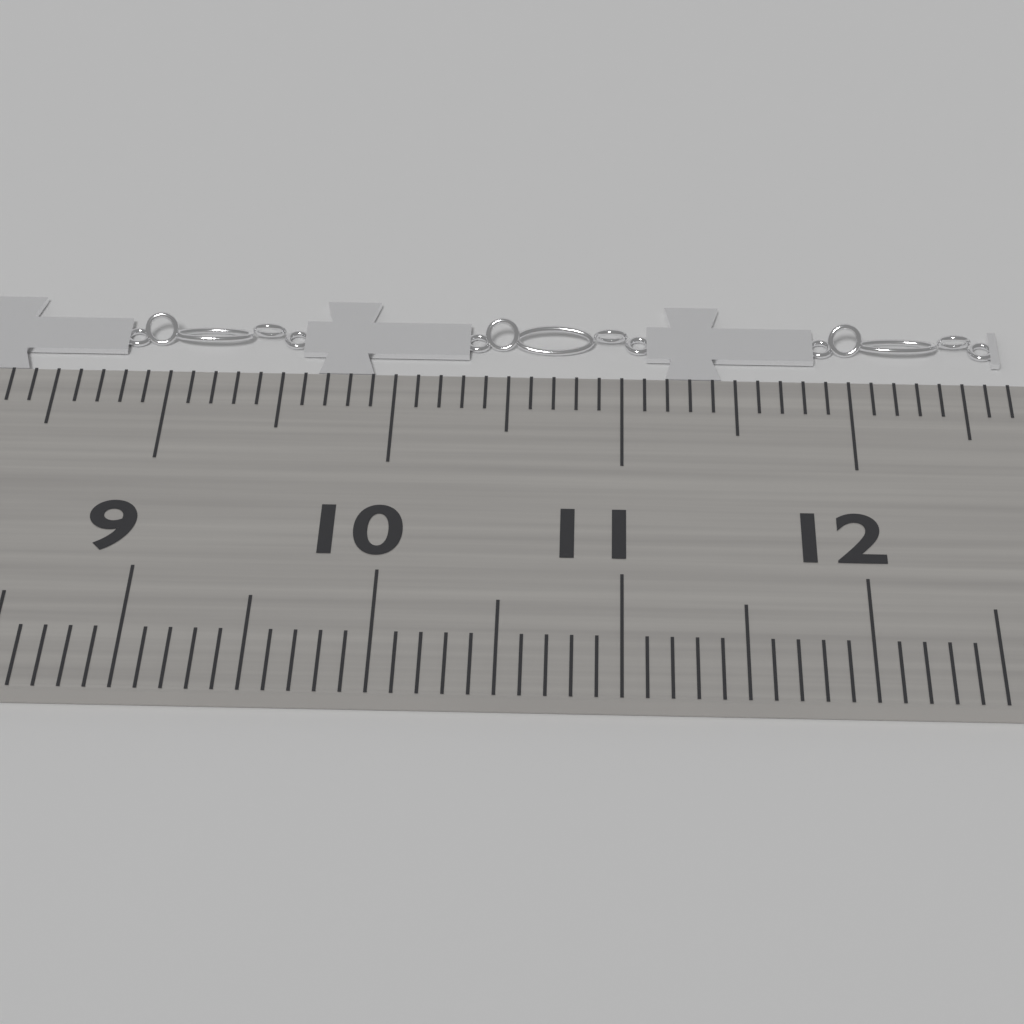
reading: 12.7 cm
